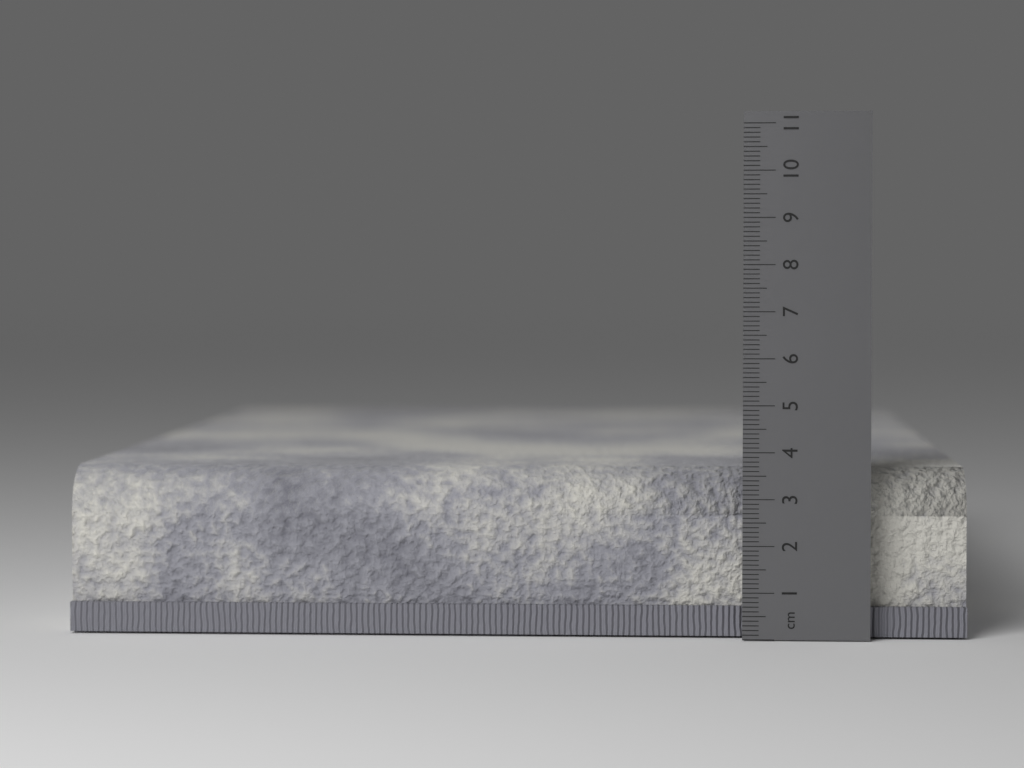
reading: 3.6 cm
